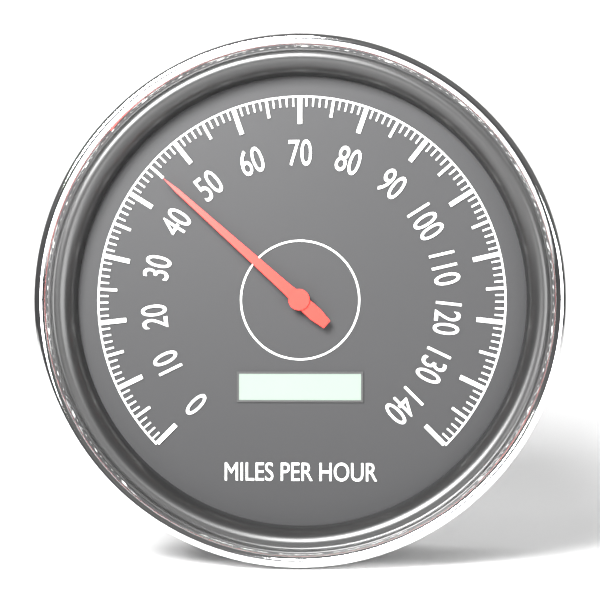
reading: 45 mph
